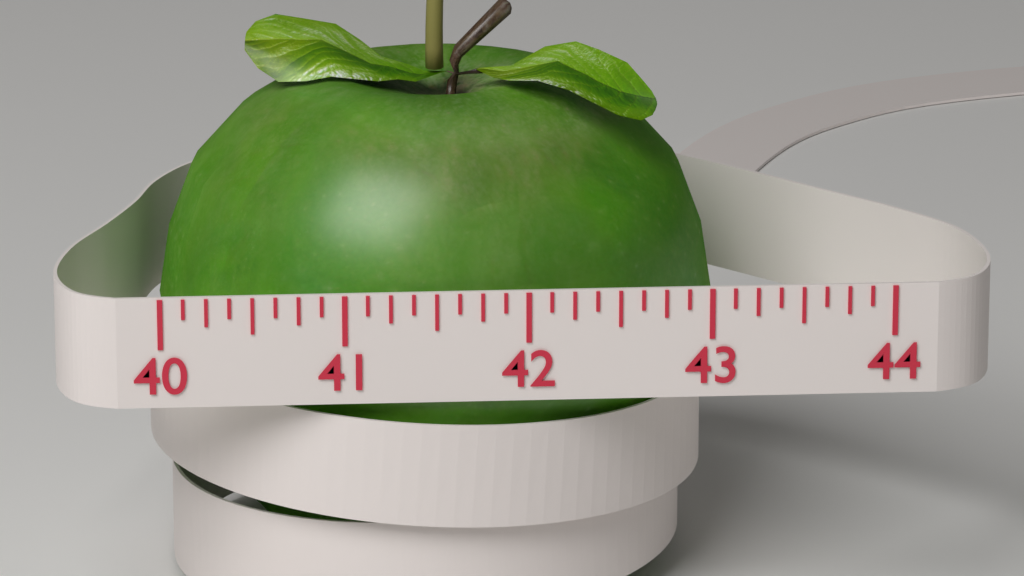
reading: 43.125 (no unit)
